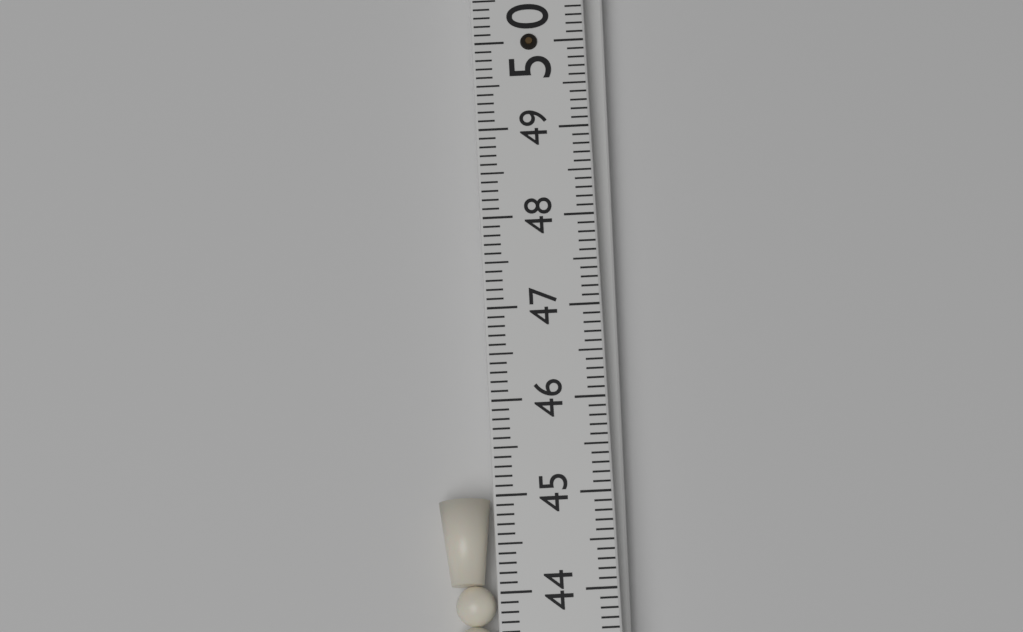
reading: 45.0 (no unit)
